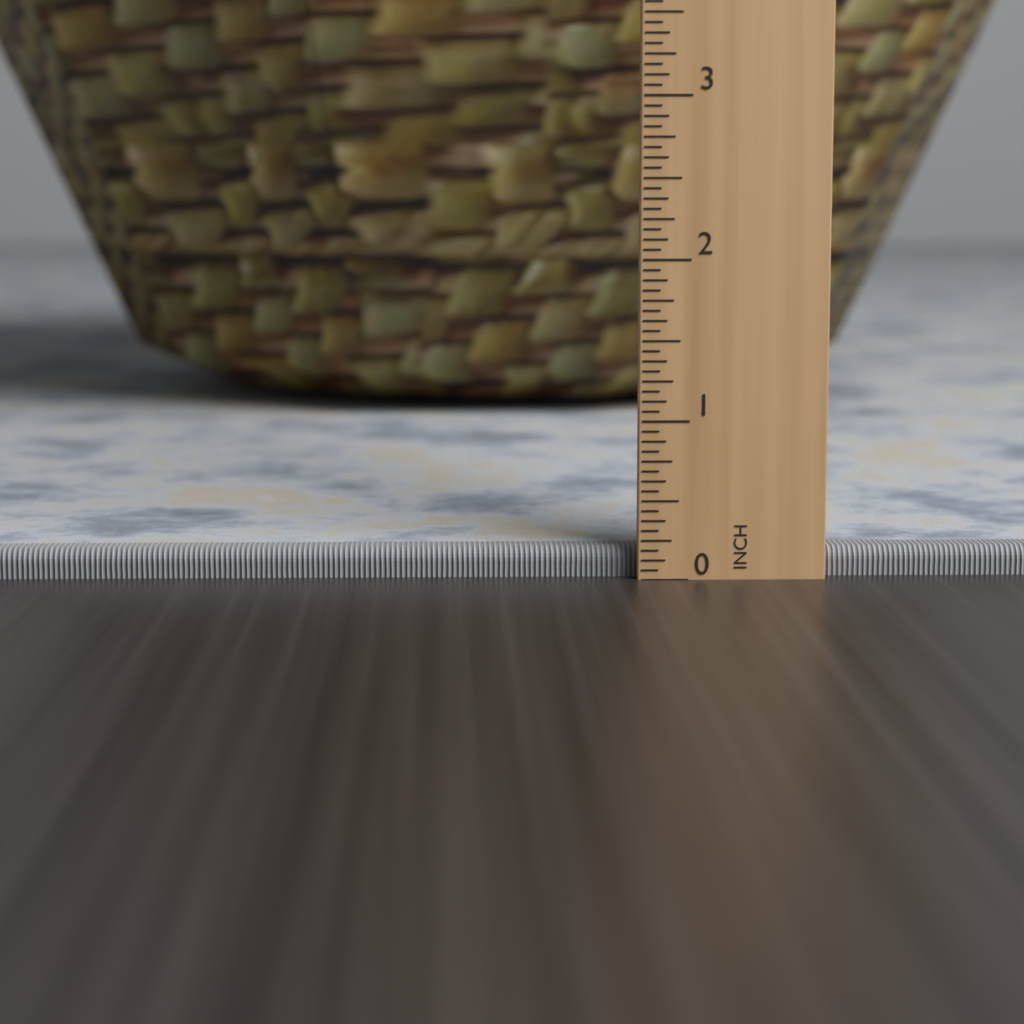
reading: 0.1875 in
